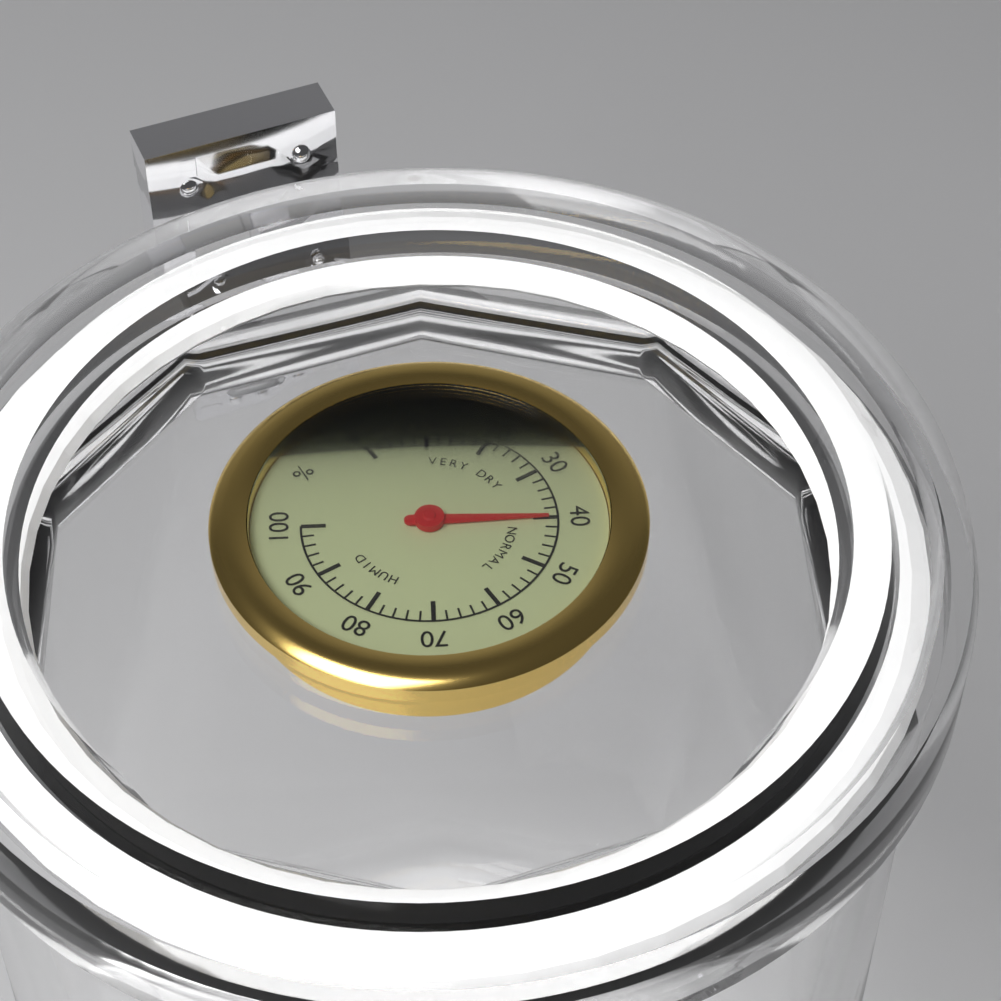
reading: 40 %
